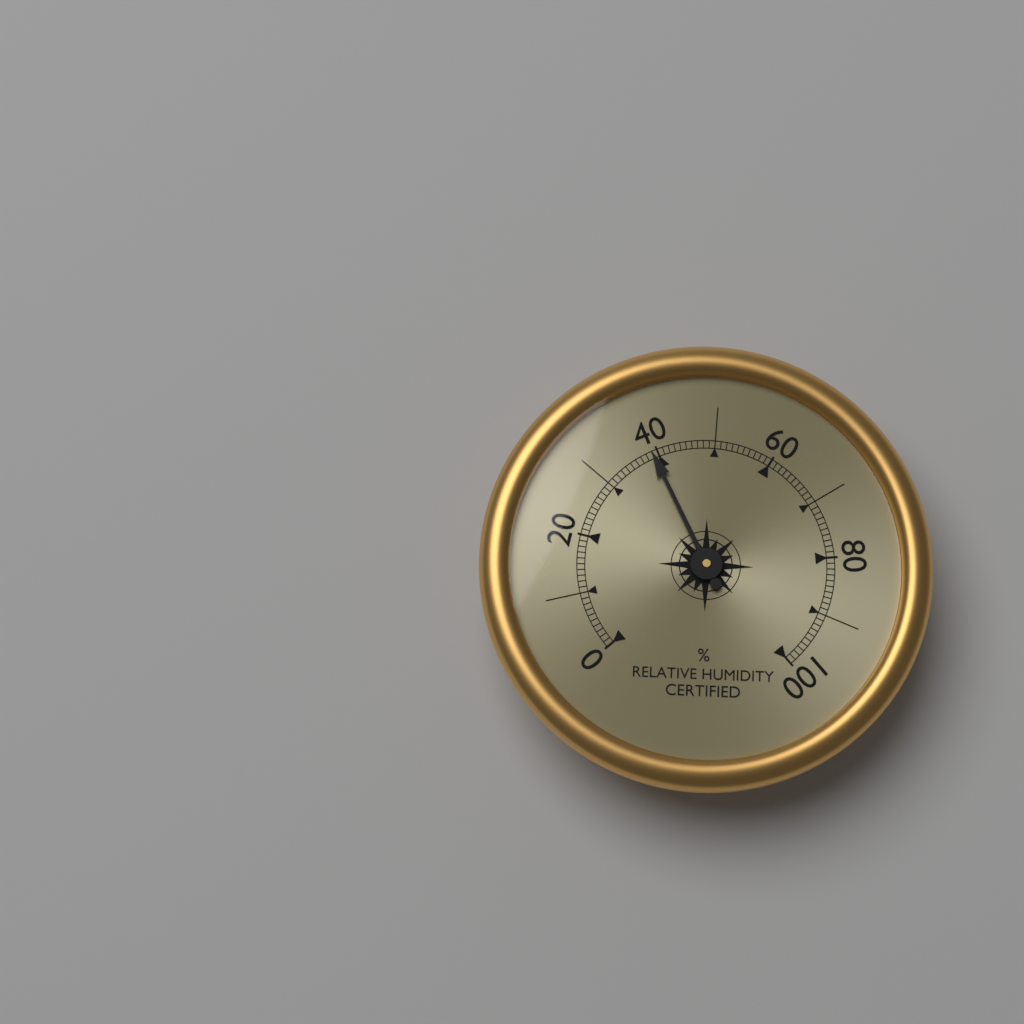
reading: 39 %
